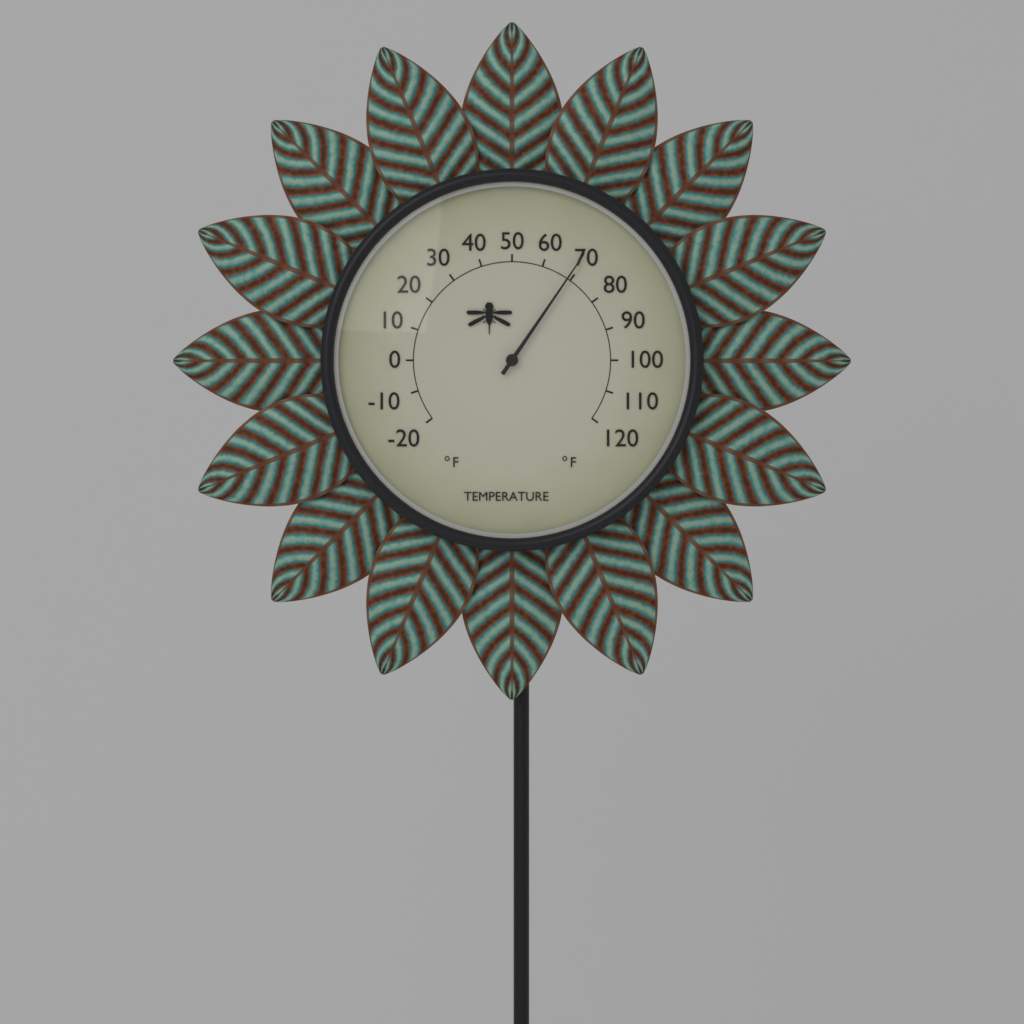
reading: 69 °F
